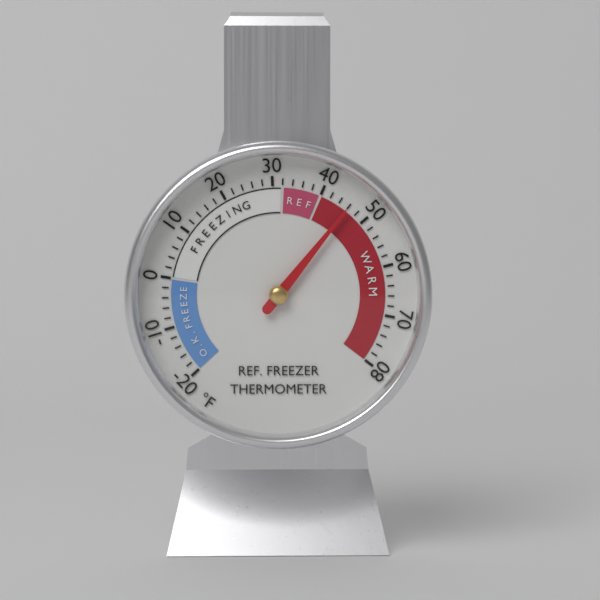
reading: 46 °F
